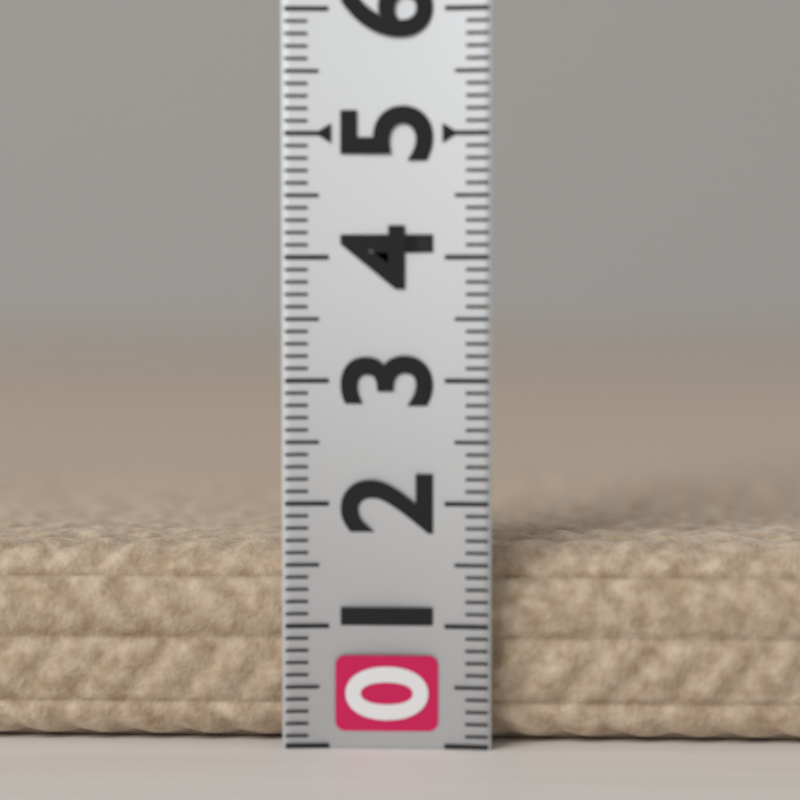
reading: 1.7 (no unit)
